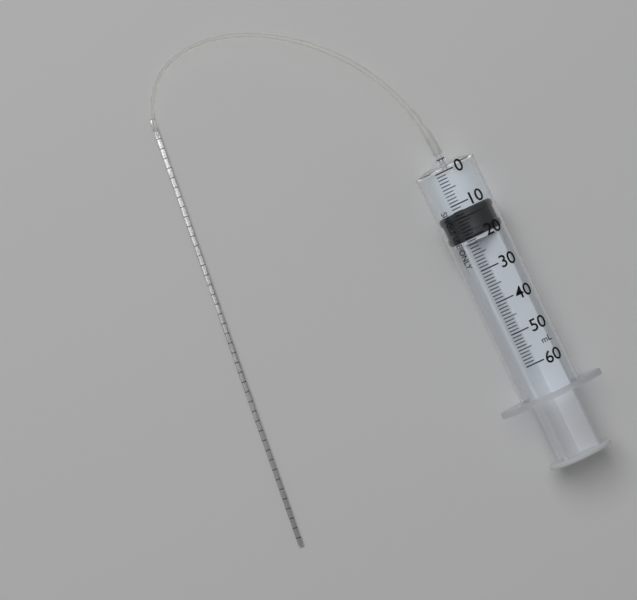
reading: 12 ml
